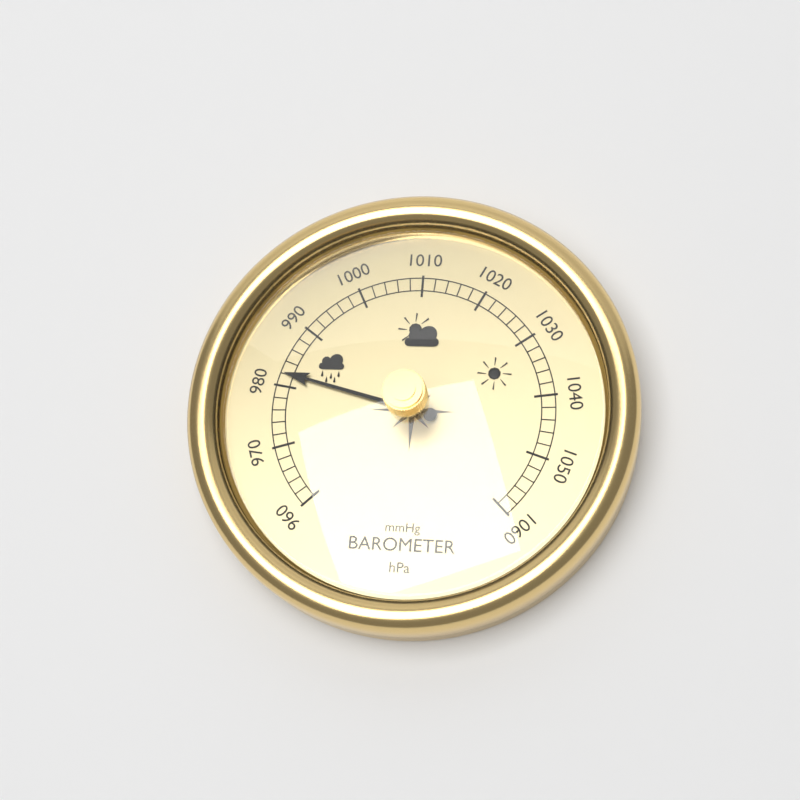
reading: 982 hPa
